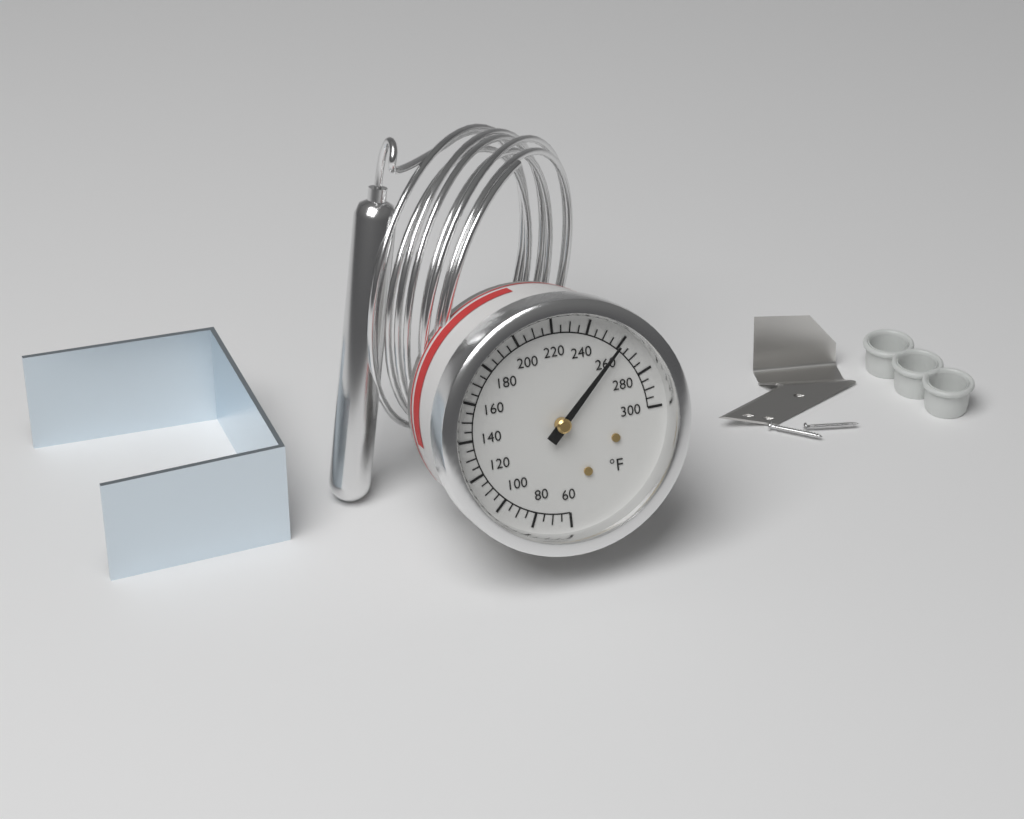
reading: 260 °F
